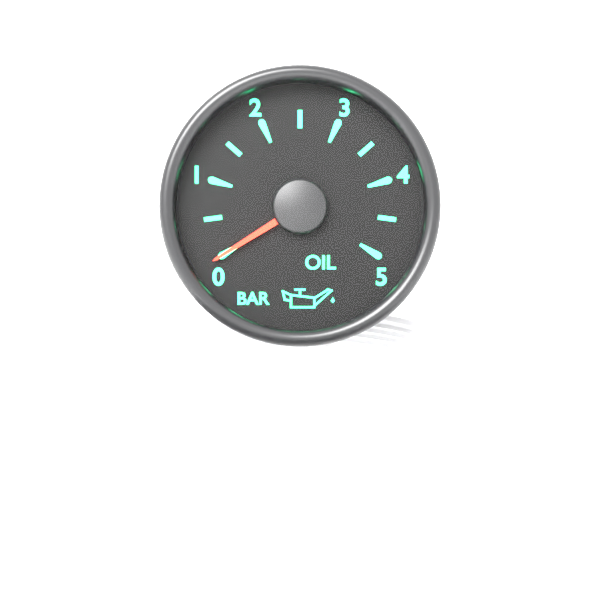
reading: 0.0 bar
